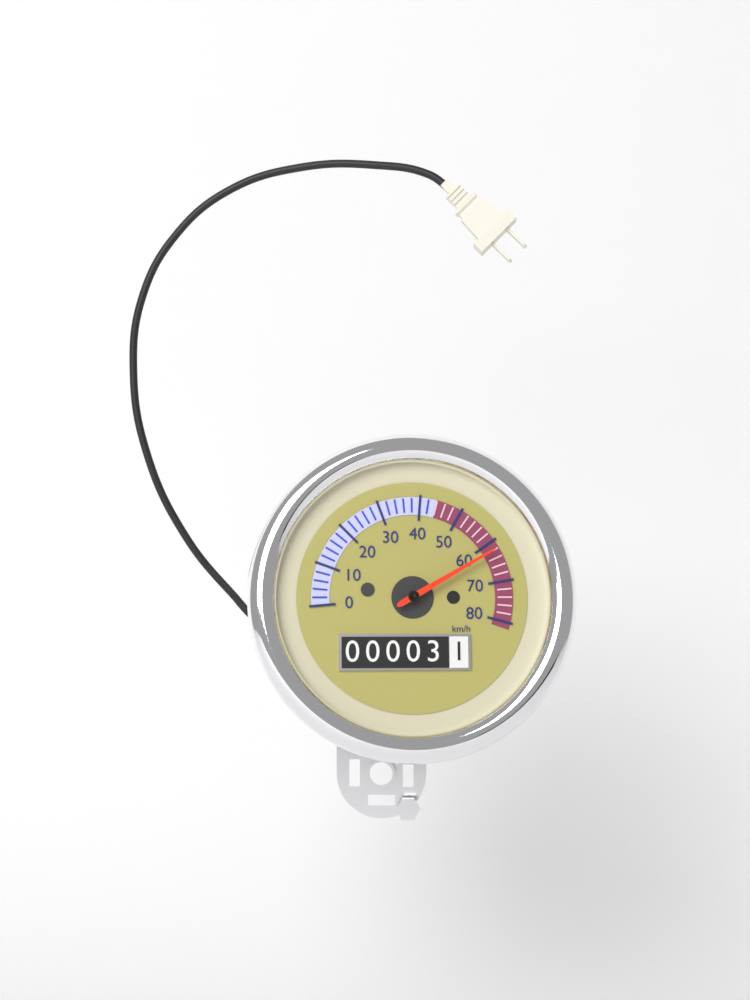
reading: 62 km/h
